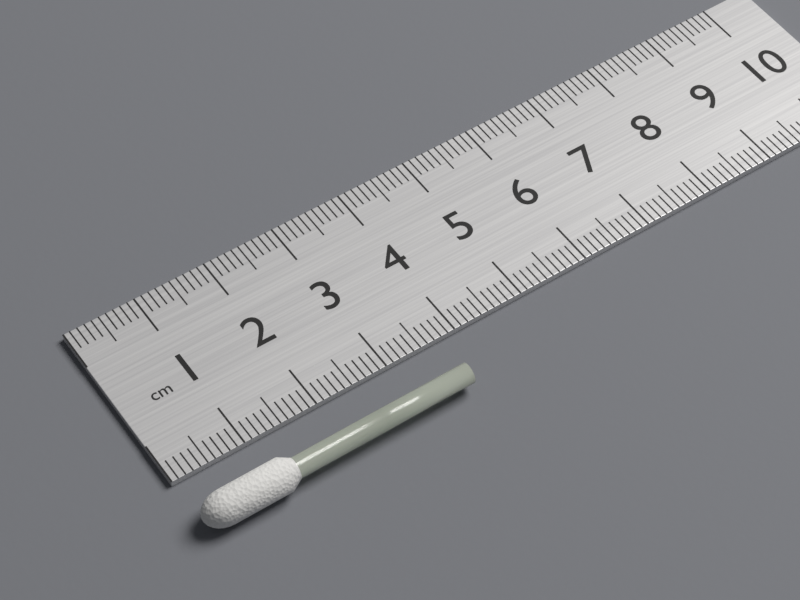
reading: 3.7 cm
